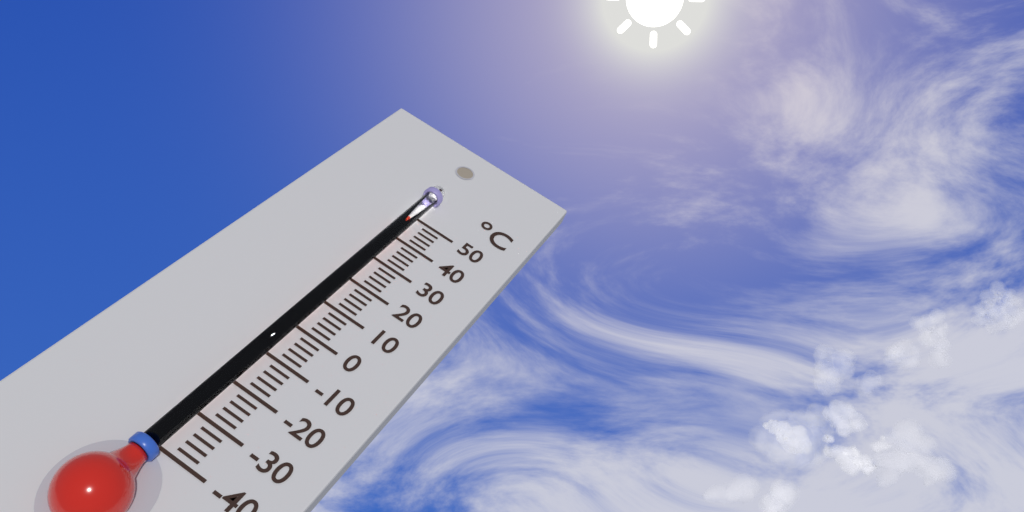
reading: 46 °C
